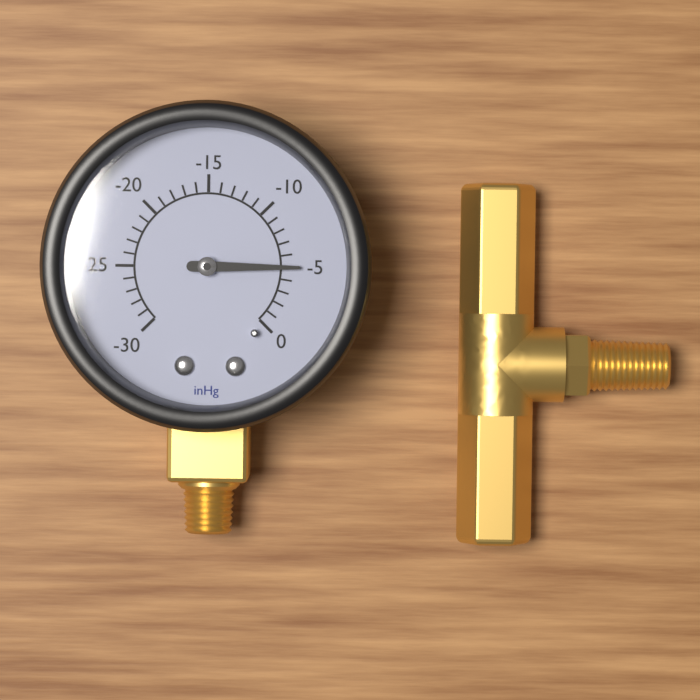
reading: -5 inHg
